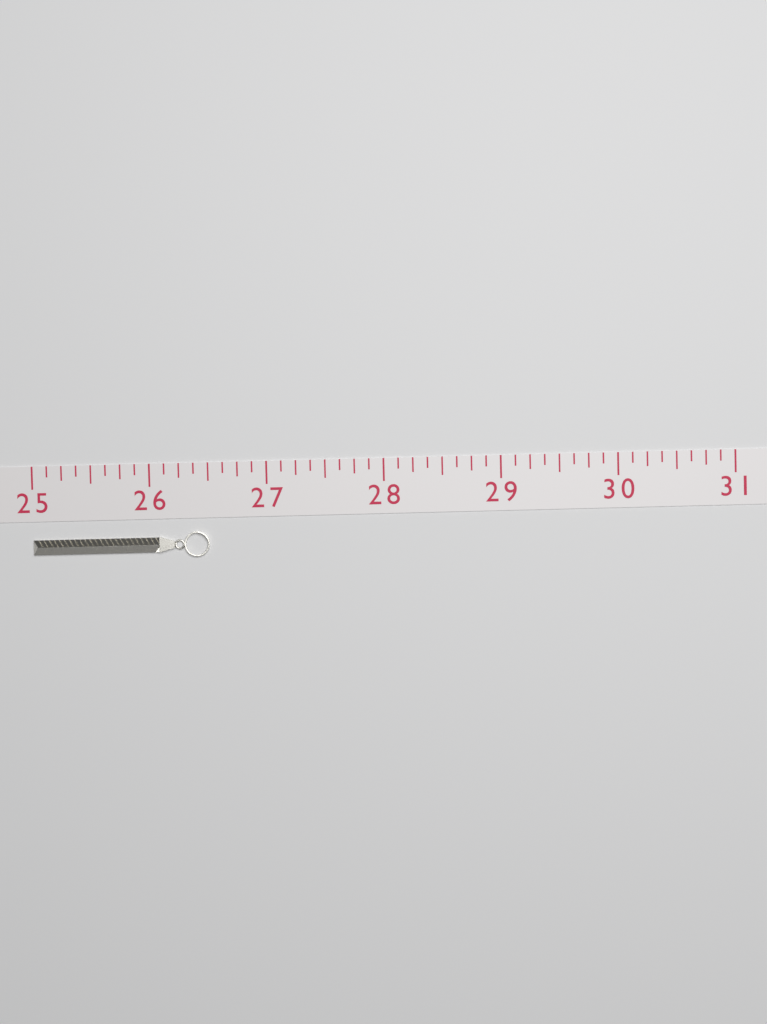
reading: 26.500 (no unit)
